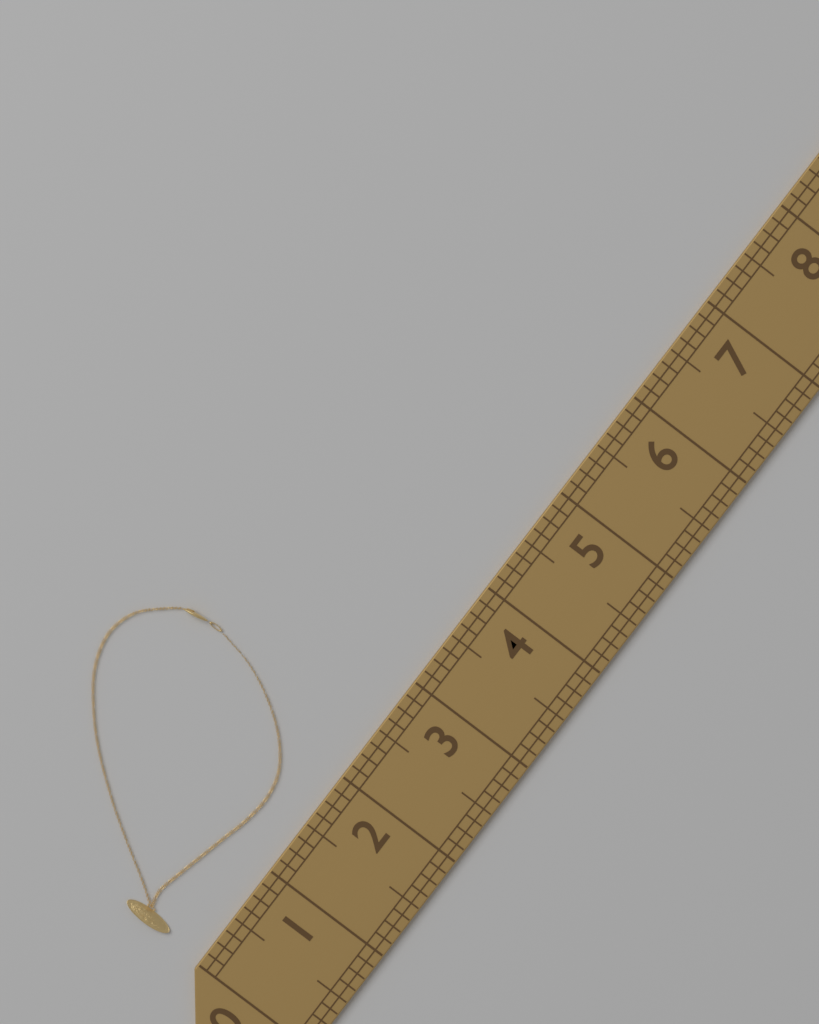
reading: 2.375 (no unit)
